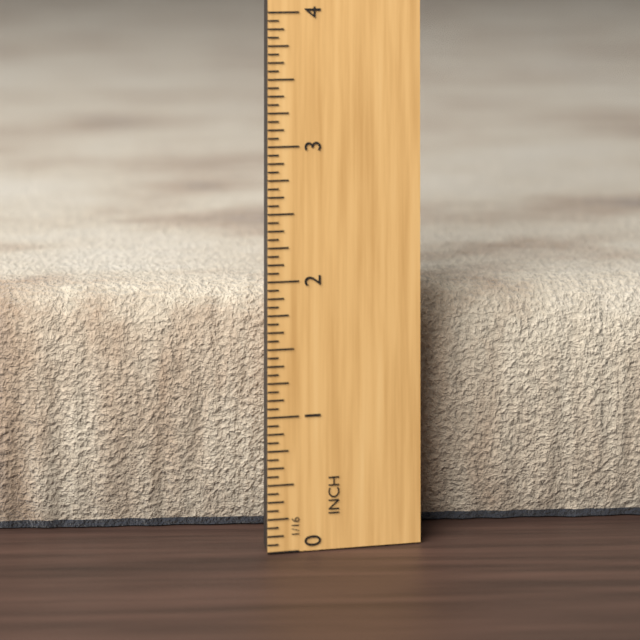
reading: 1.8125 in
